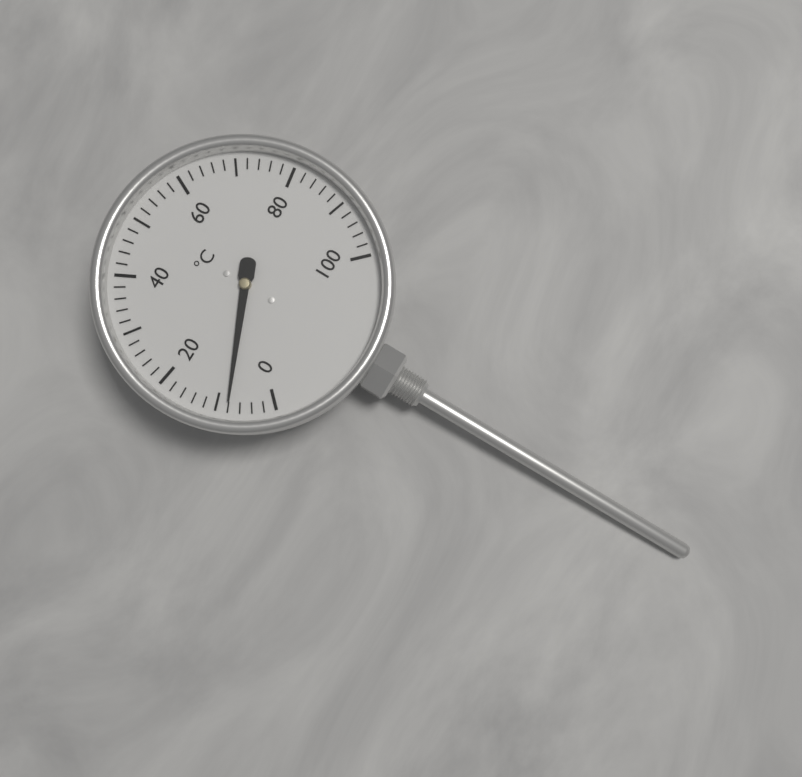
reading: 8 °C
